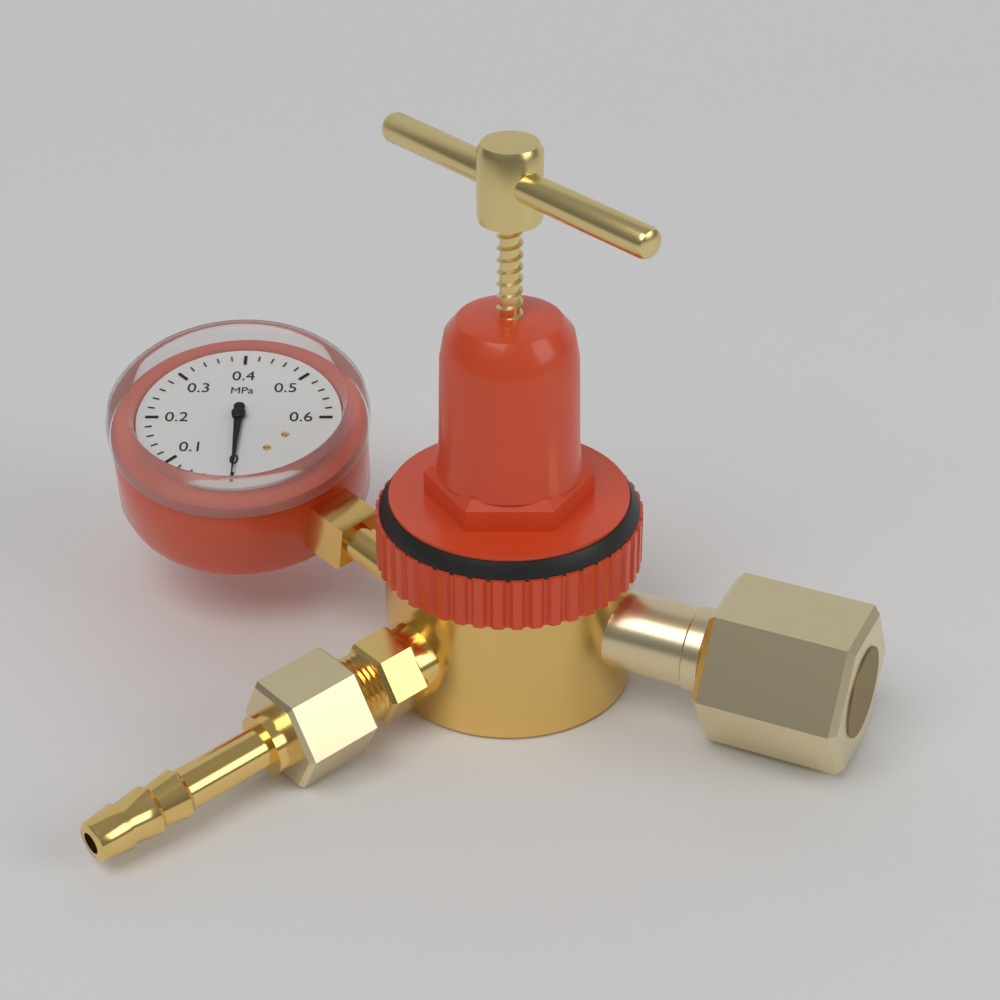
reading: 0.00 MPa
